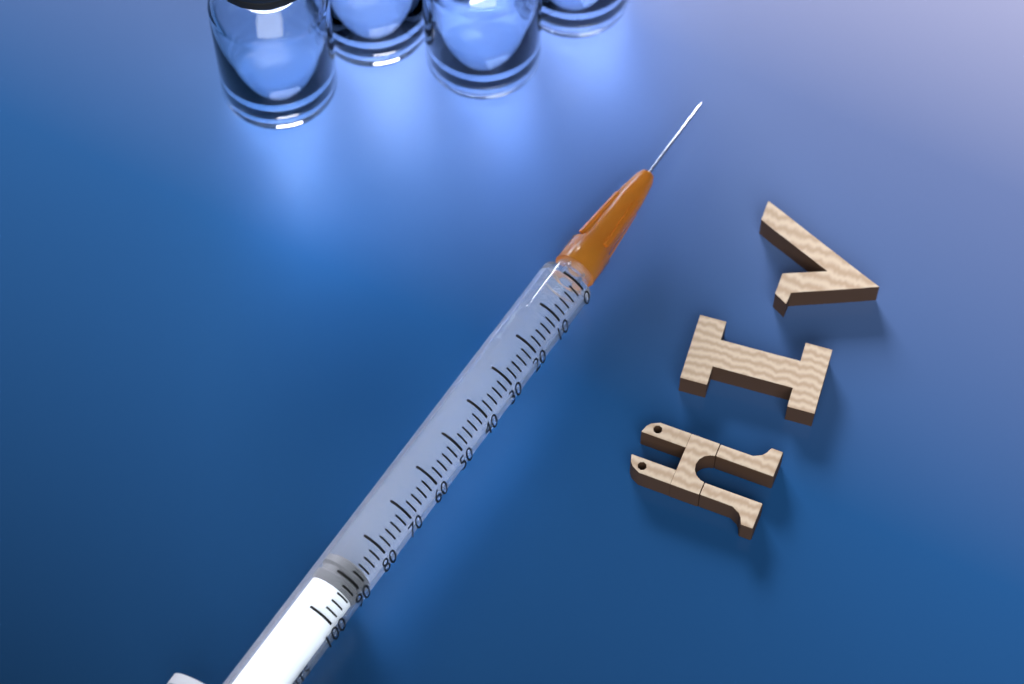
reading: 86 units
